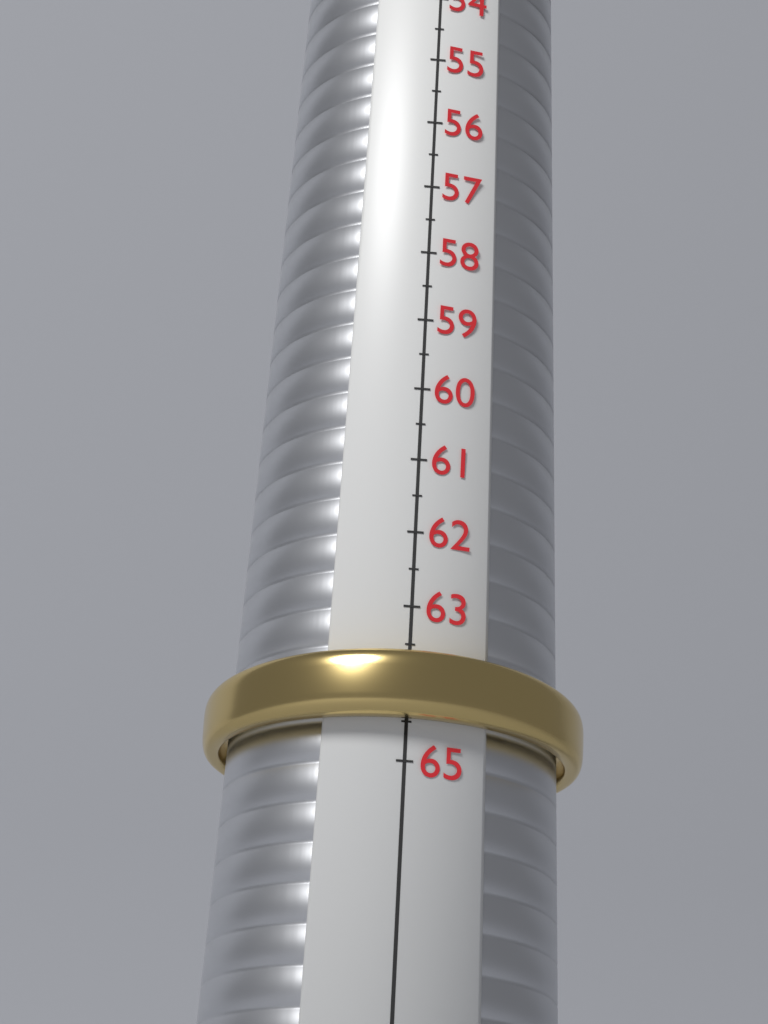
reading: 64.5 (no unit)
